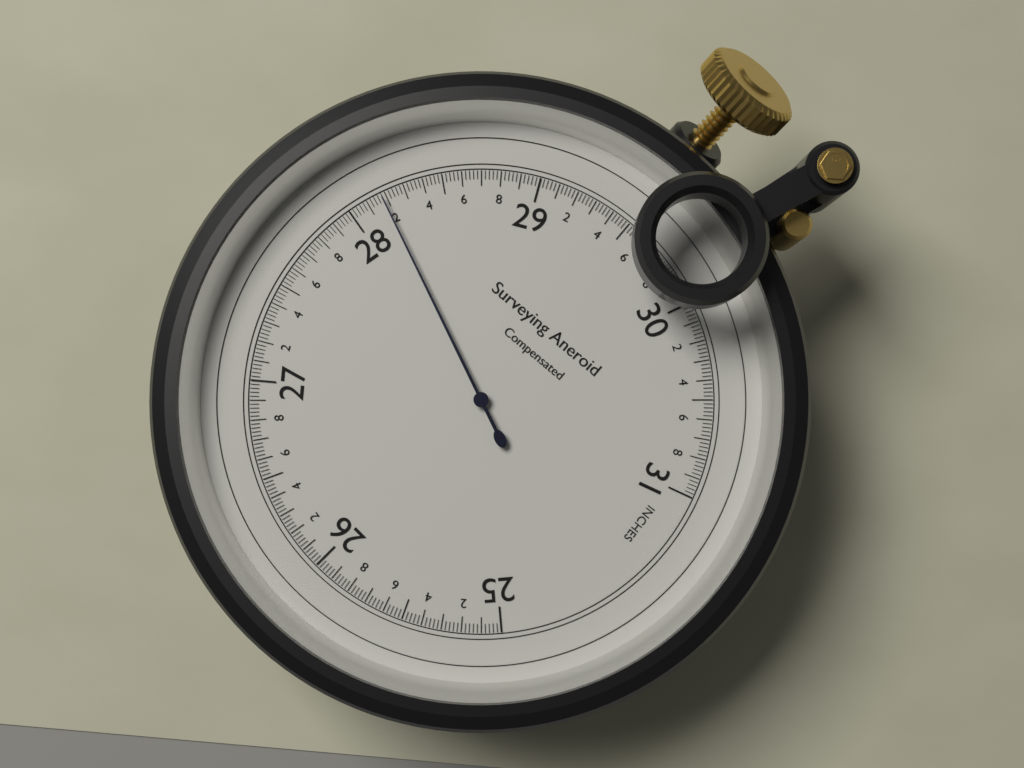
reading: 28.18 inches
